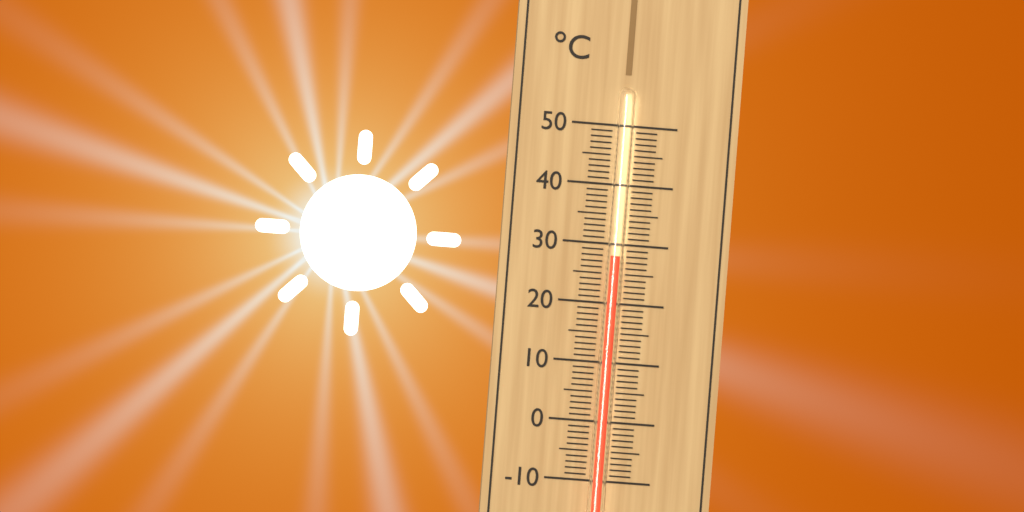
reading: 28 °C
